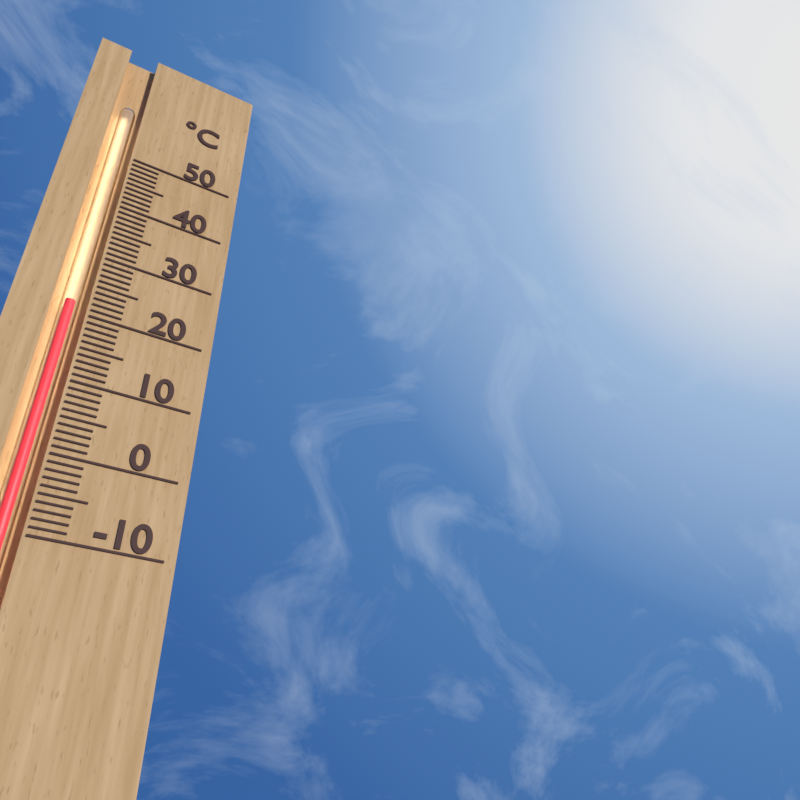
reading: 22 °C
